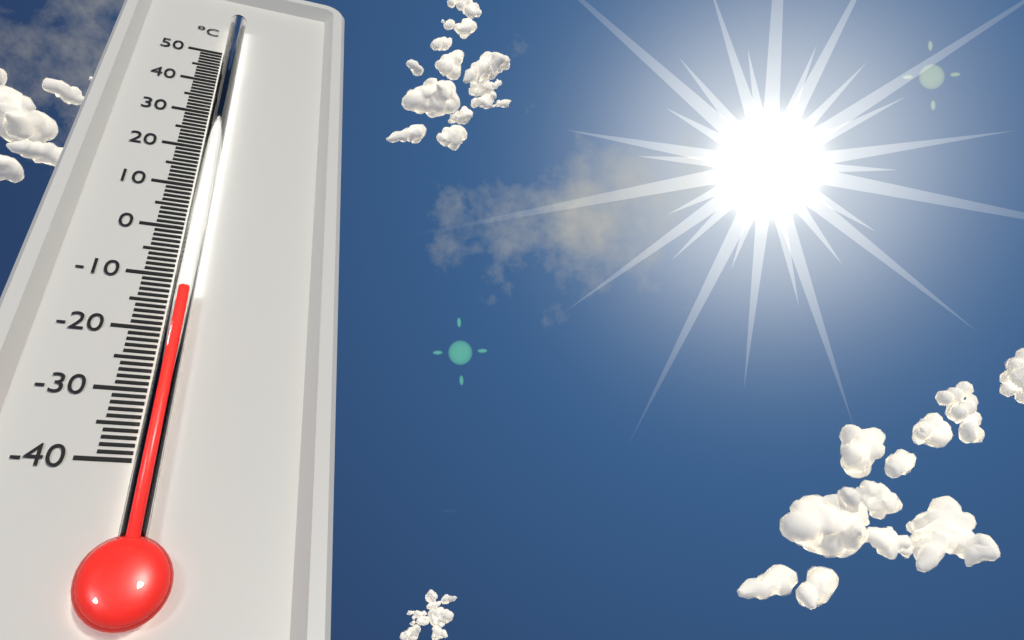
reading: -14 °C
